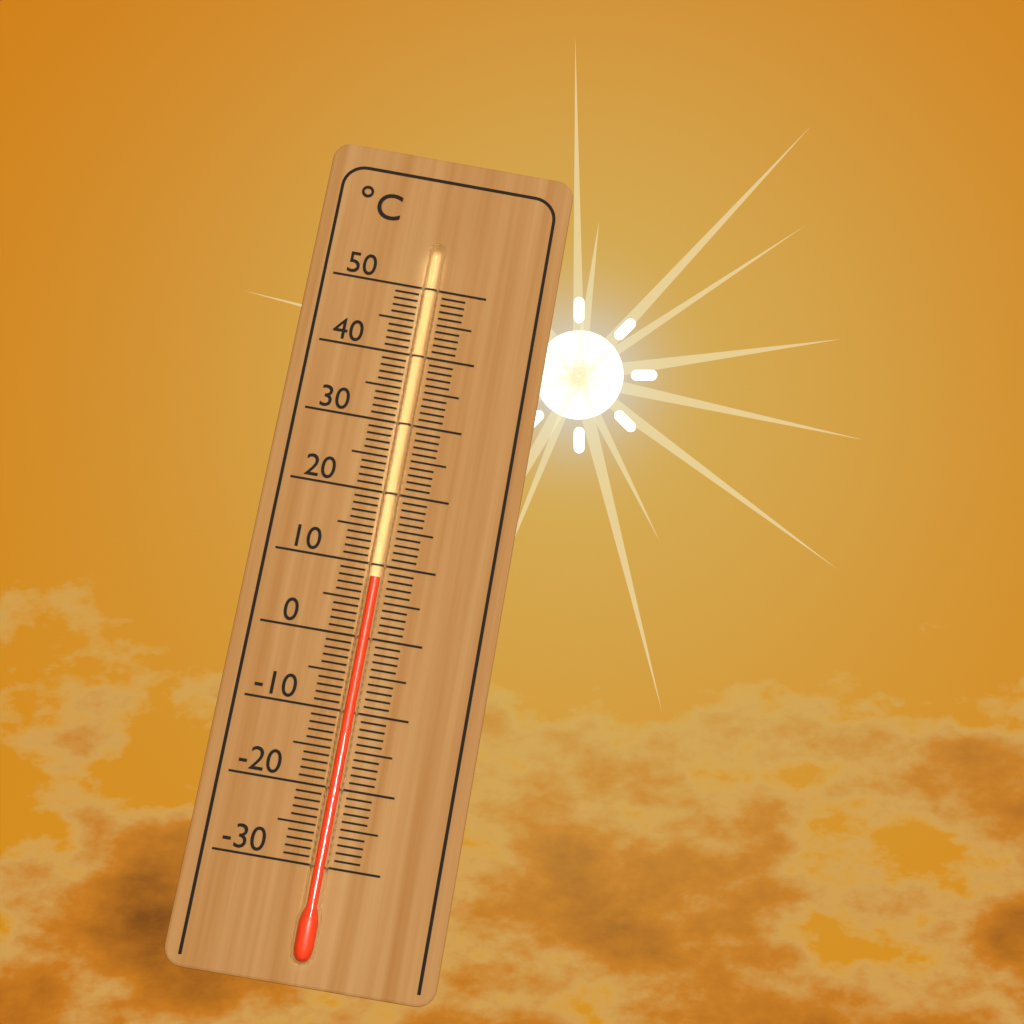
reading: 8 °C
